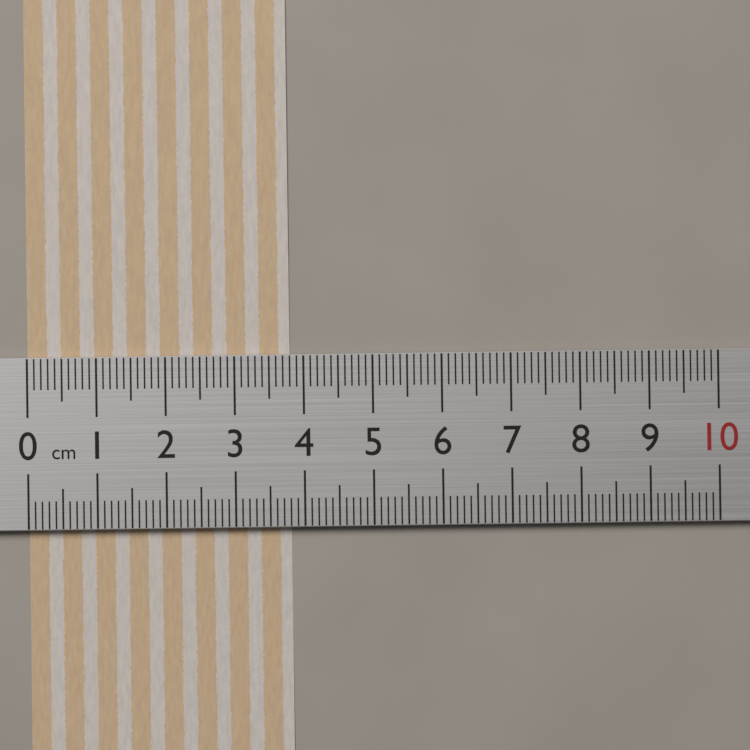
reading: 3.8 cm
